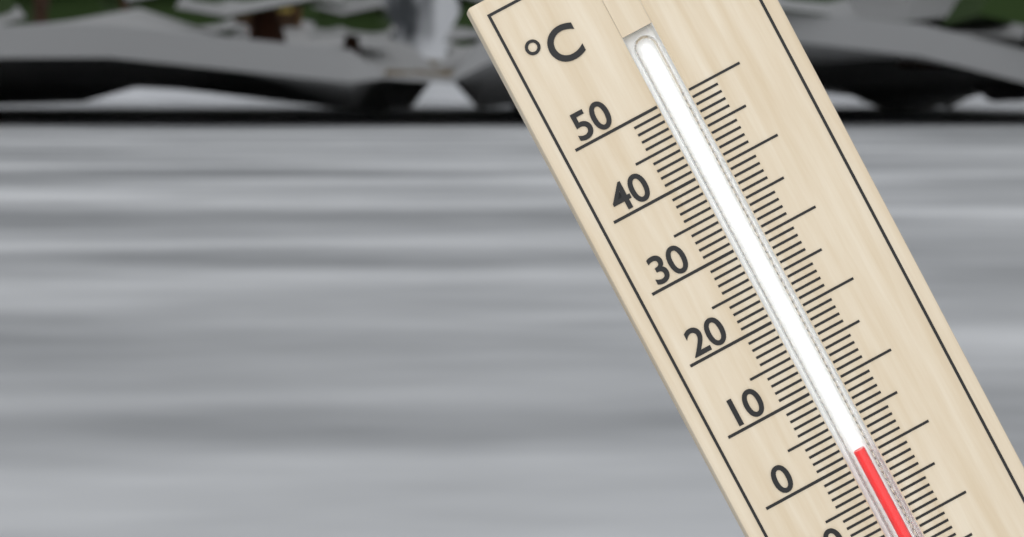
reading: 1 °C
